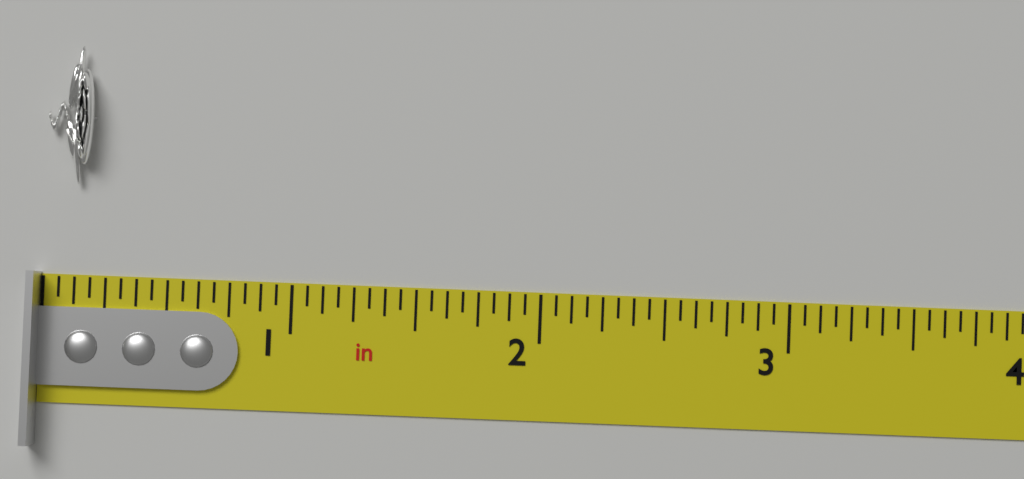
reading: 0.1875 in
